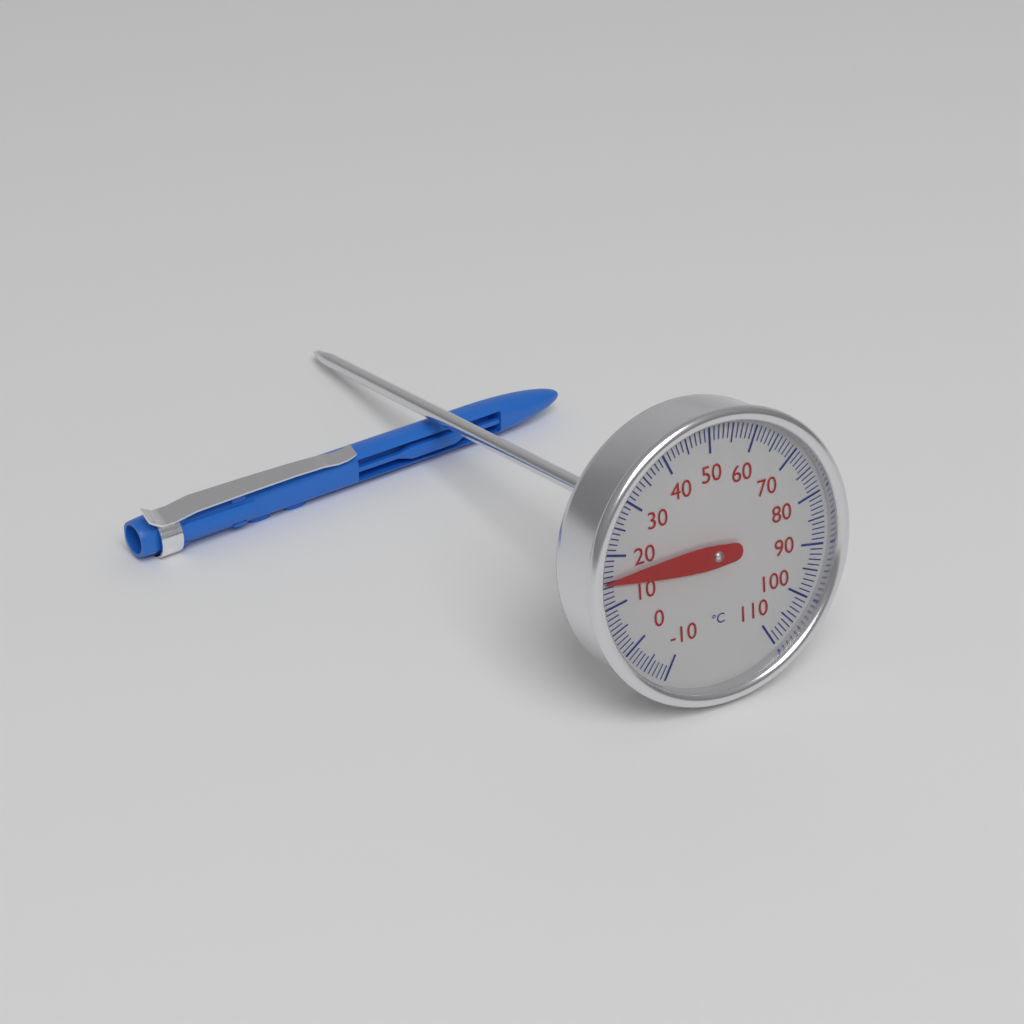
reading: 15 °C
